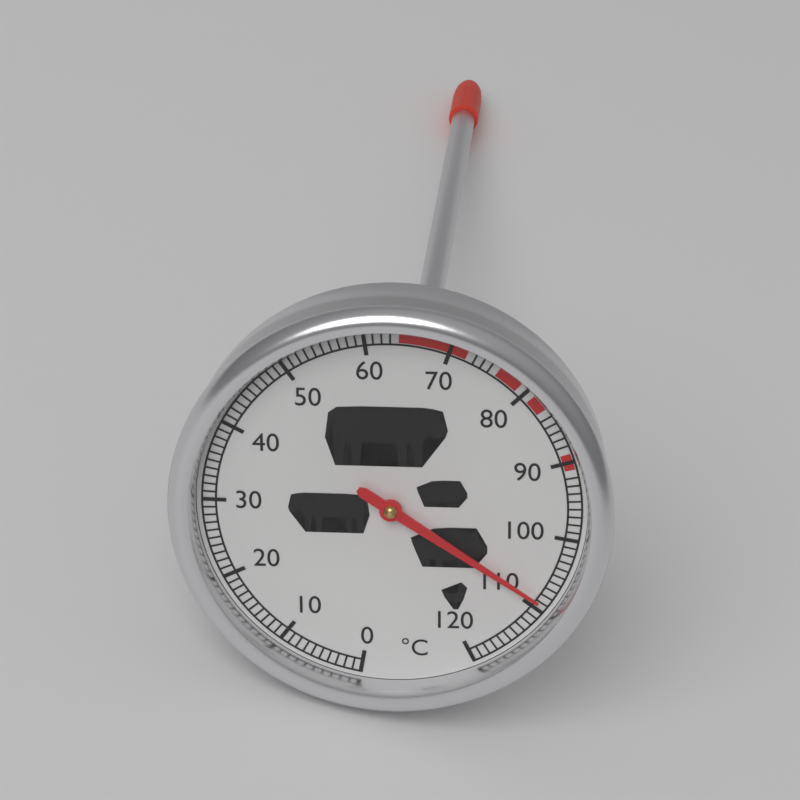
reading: 109 °C
